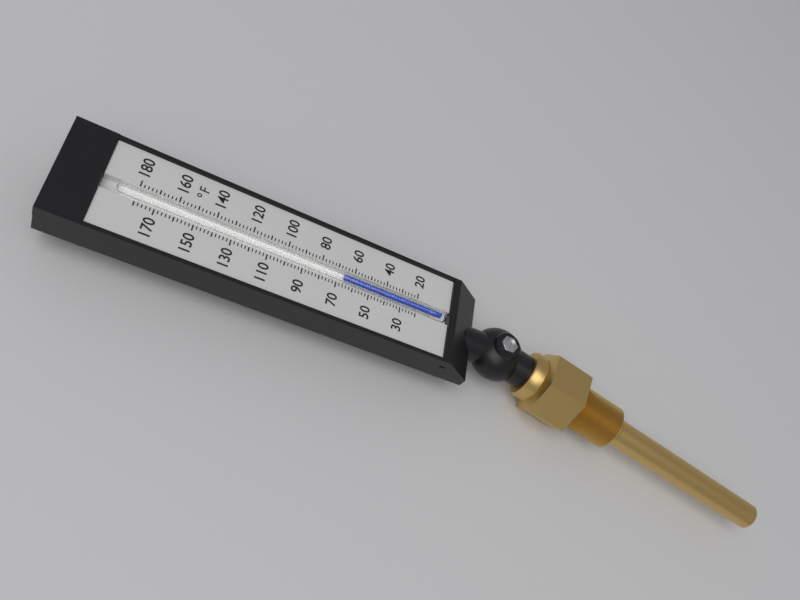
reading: 66 °F
